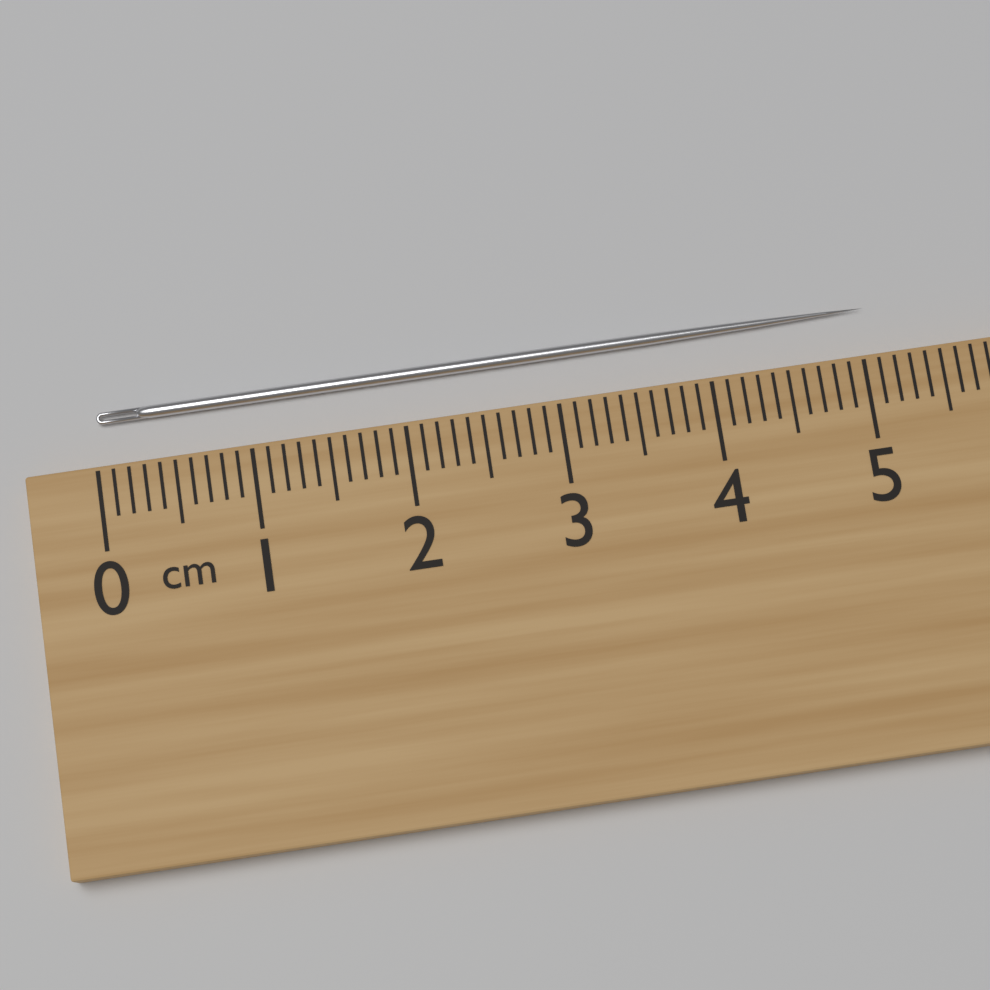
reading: 5.1 cm
